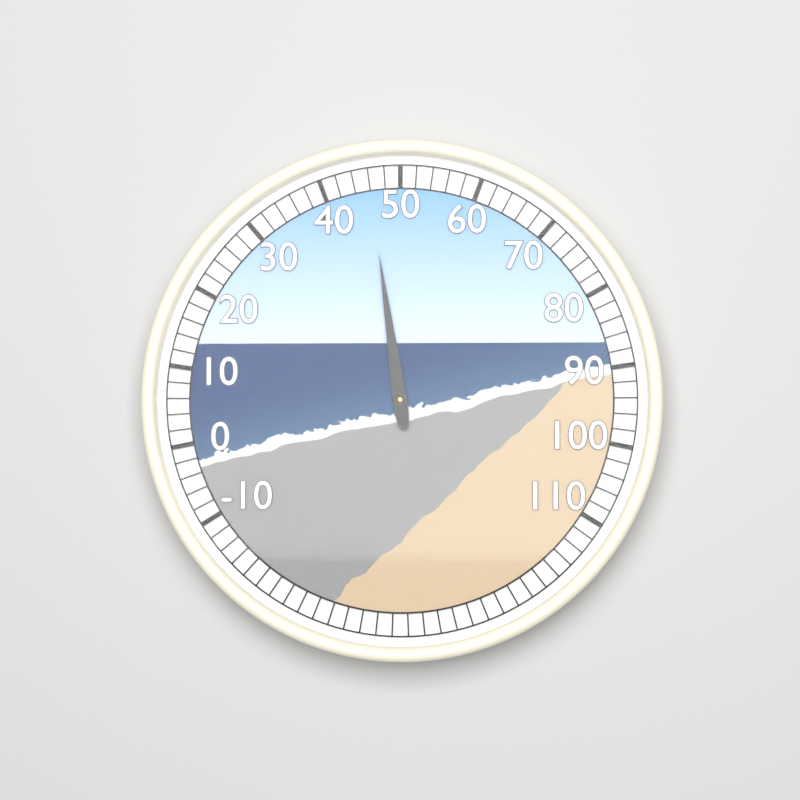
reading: 46 (no unit)
